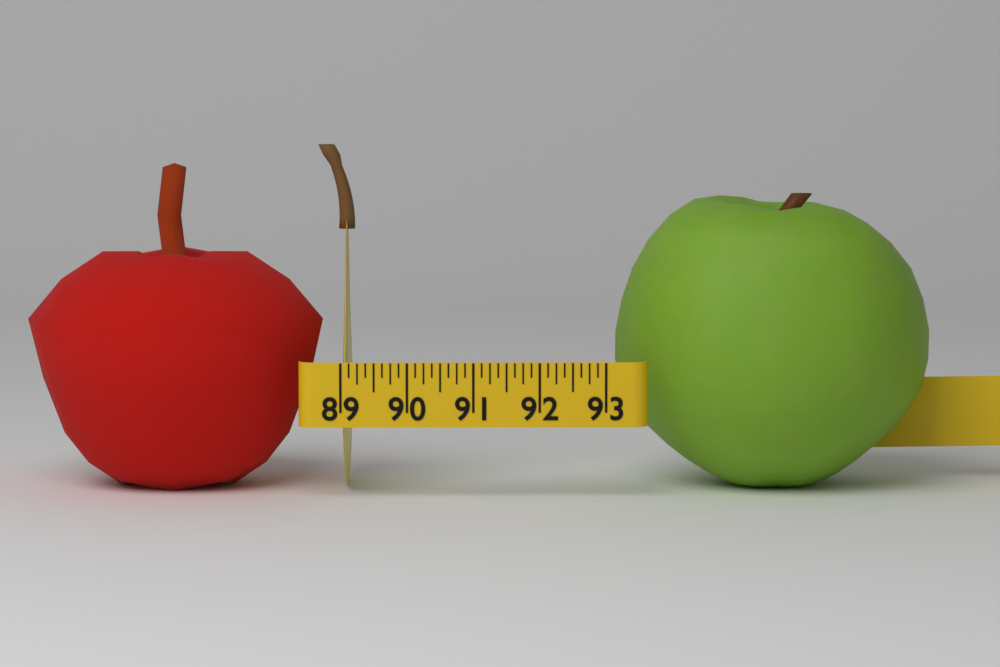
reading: 89.125 (no unit)
